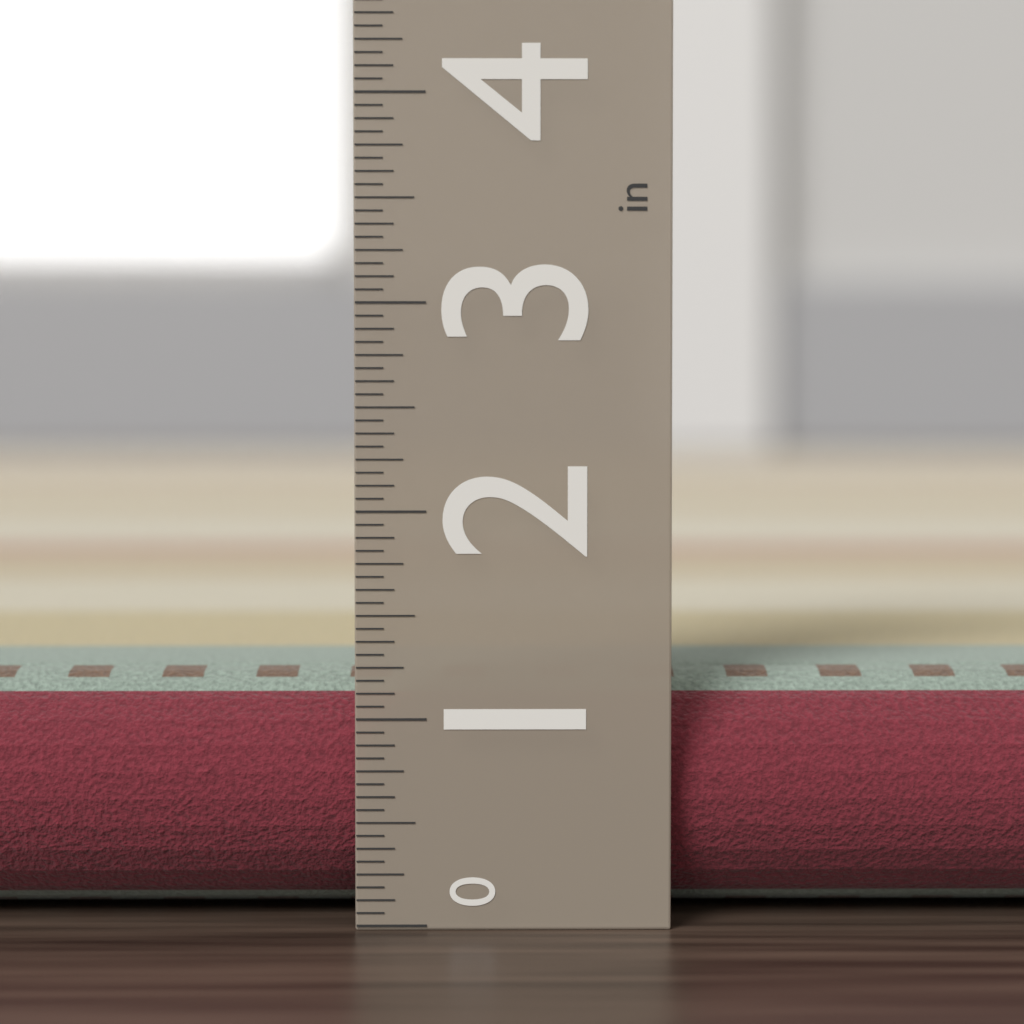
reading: 1.1875 in
